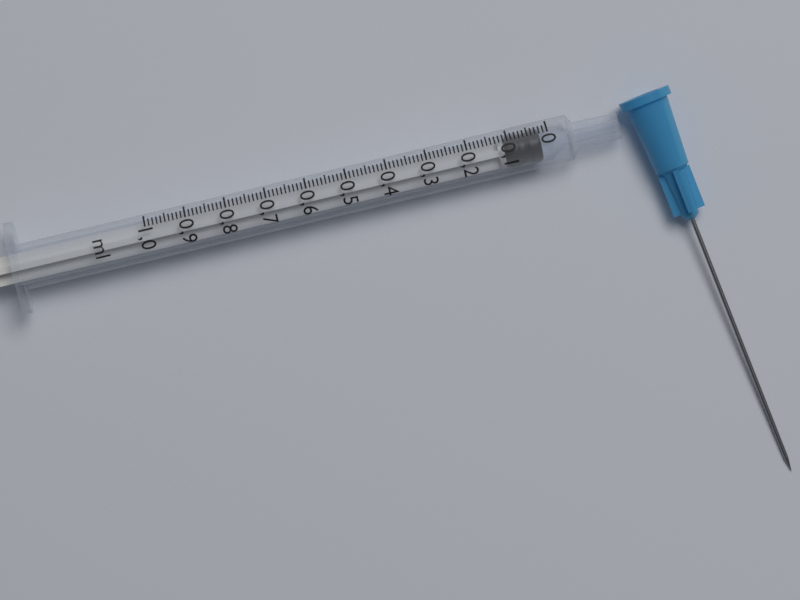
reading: 0.02 ml
